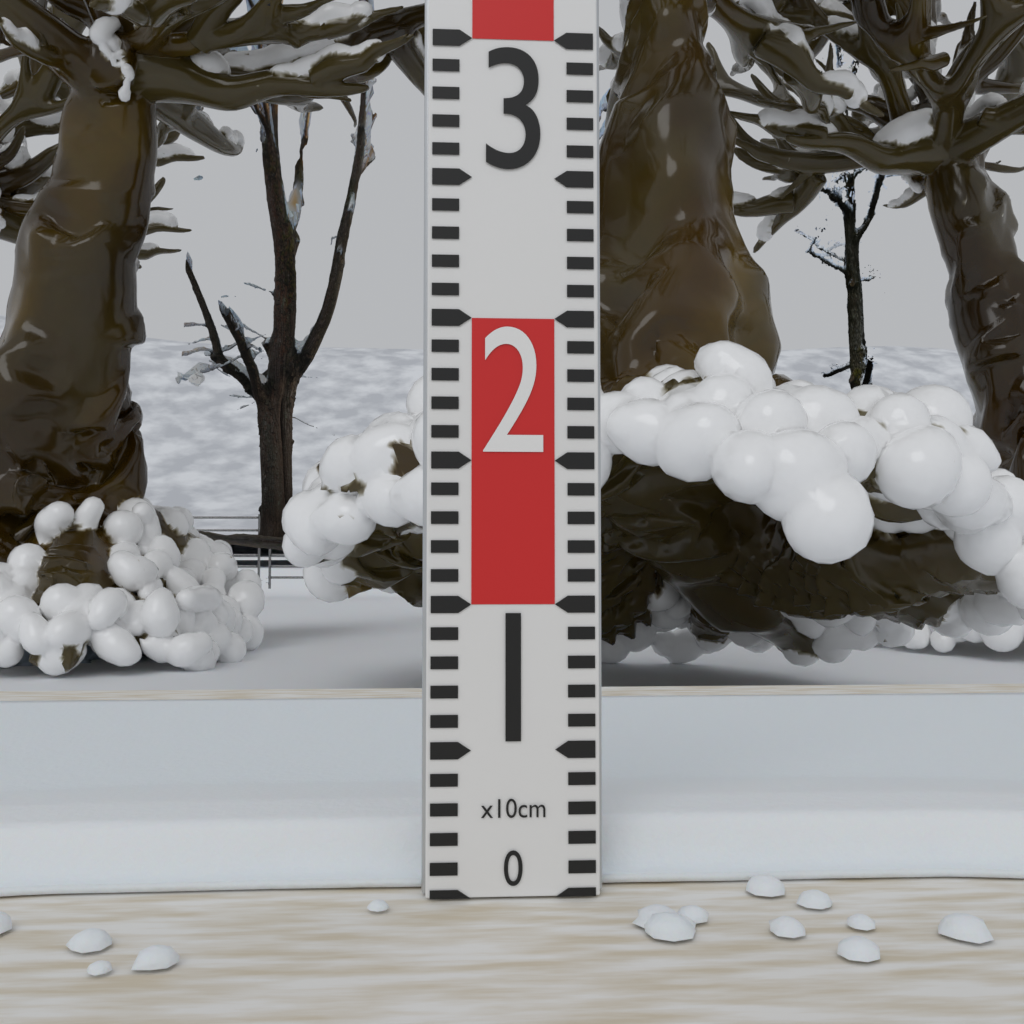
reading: 2 cm
